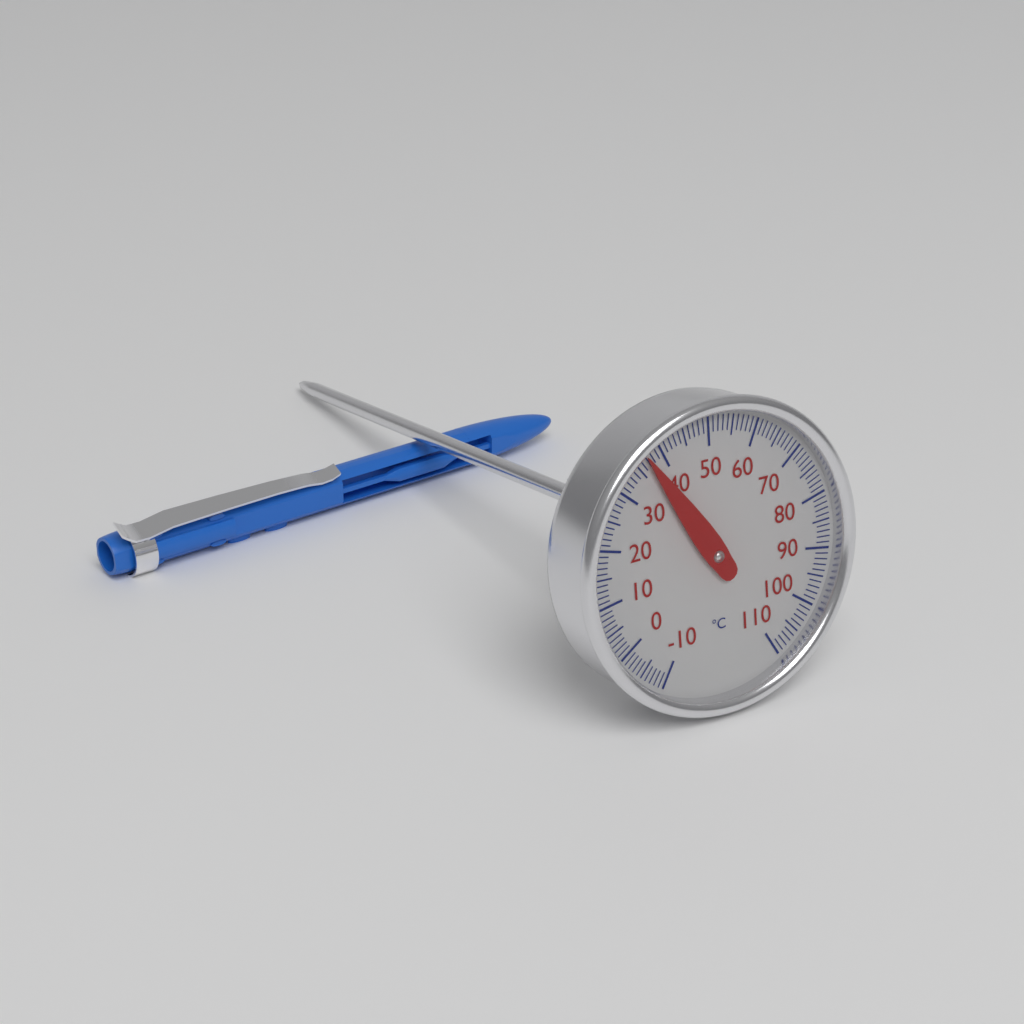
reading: 37 °C
